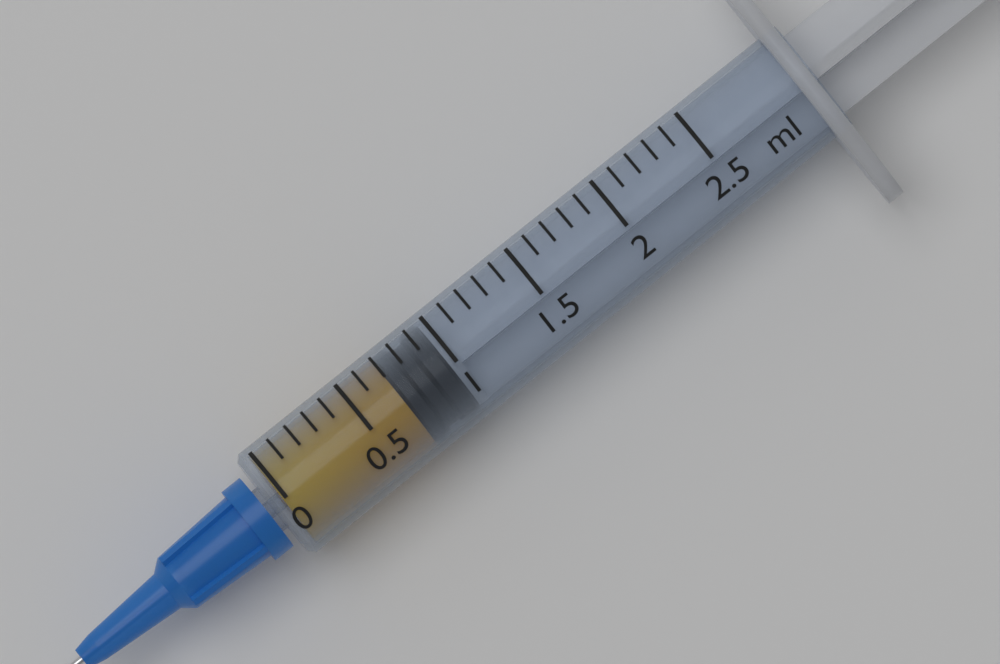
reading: 0.7 ml
